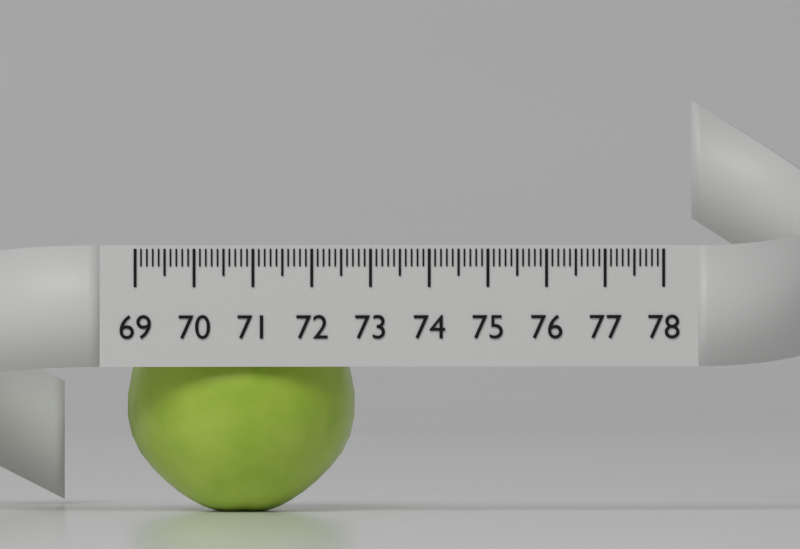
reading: 72.9 (no unit)
